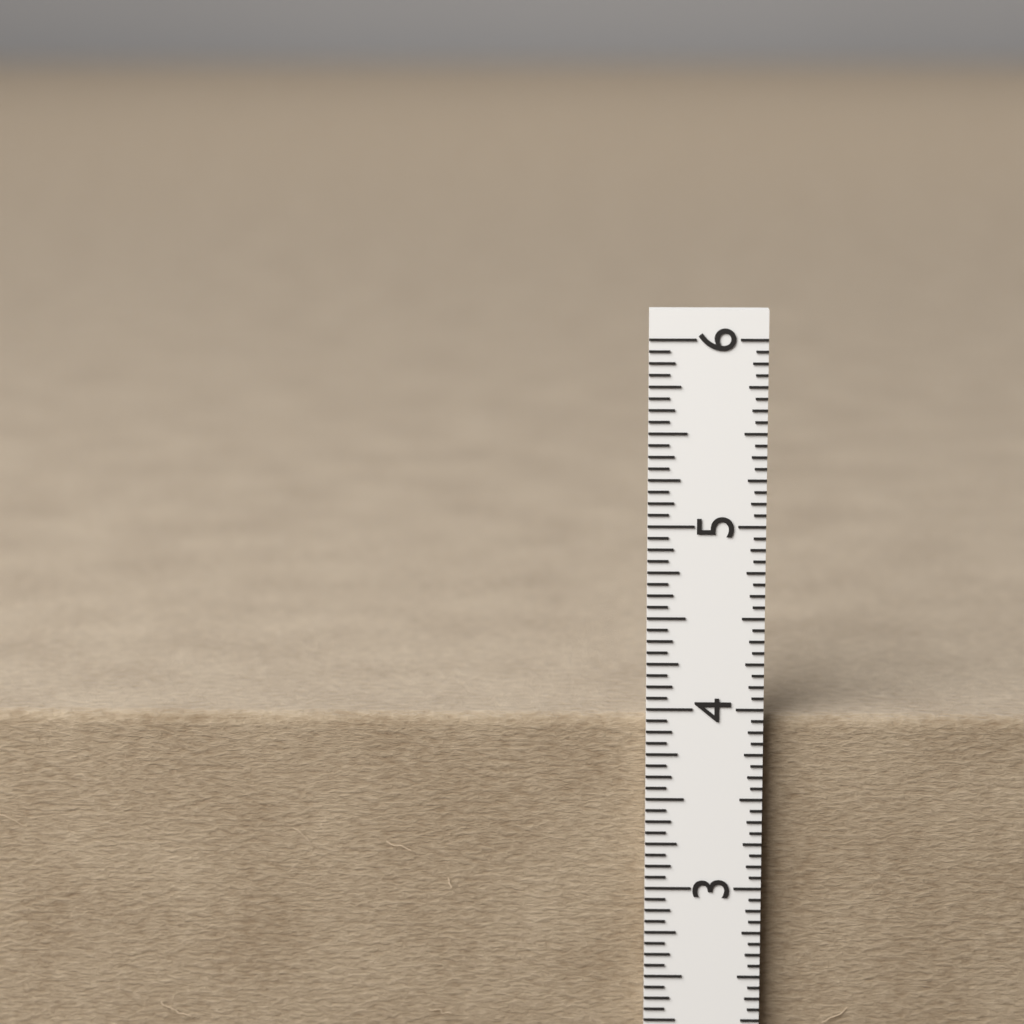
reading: 3.9375 in
